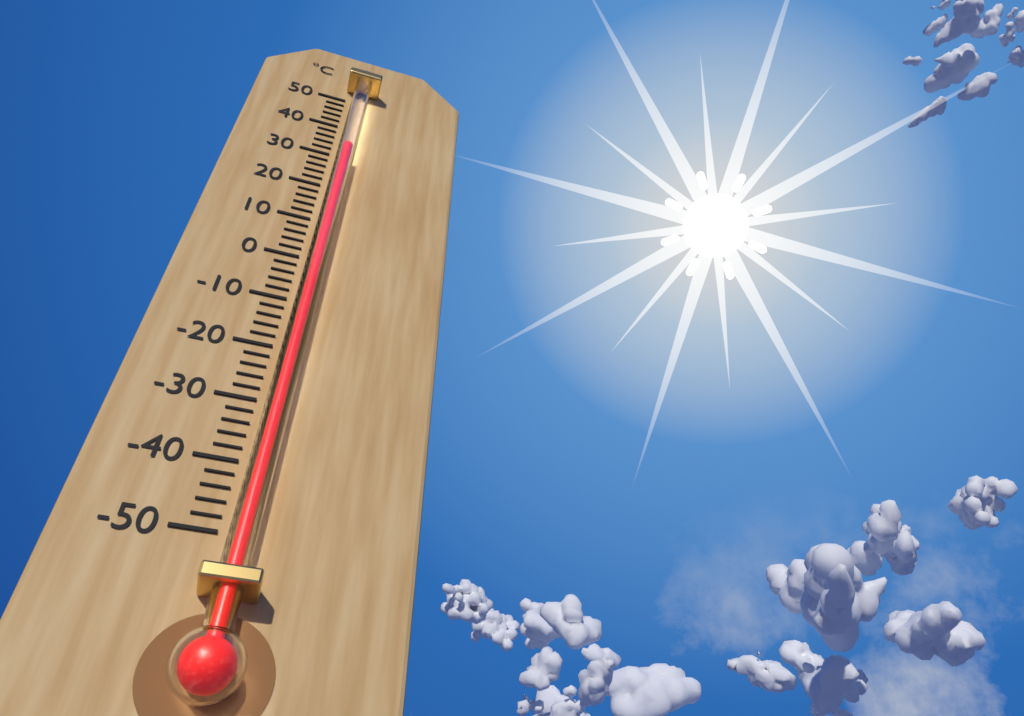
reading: 30 °C
